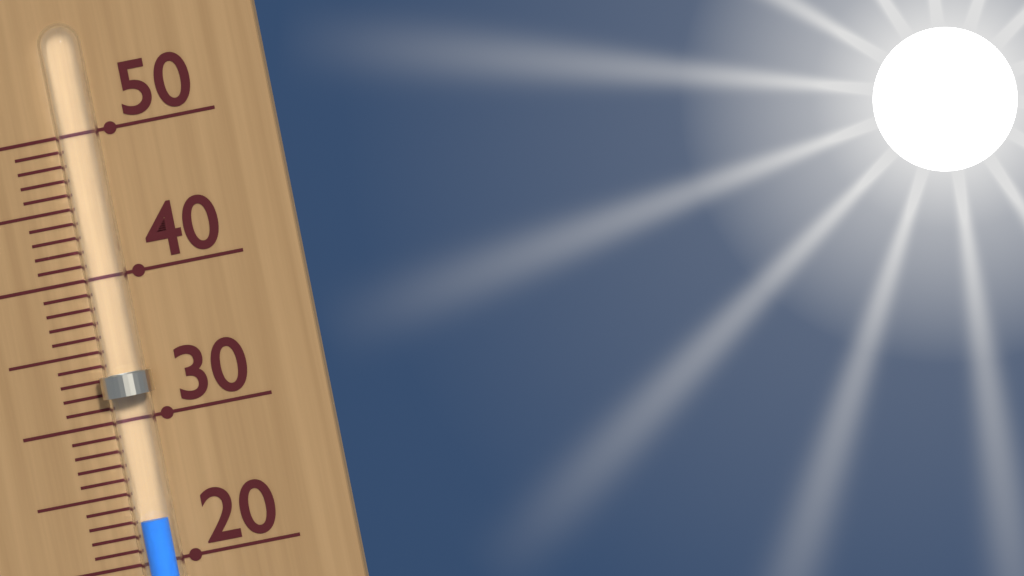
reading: 23 (no unit)
